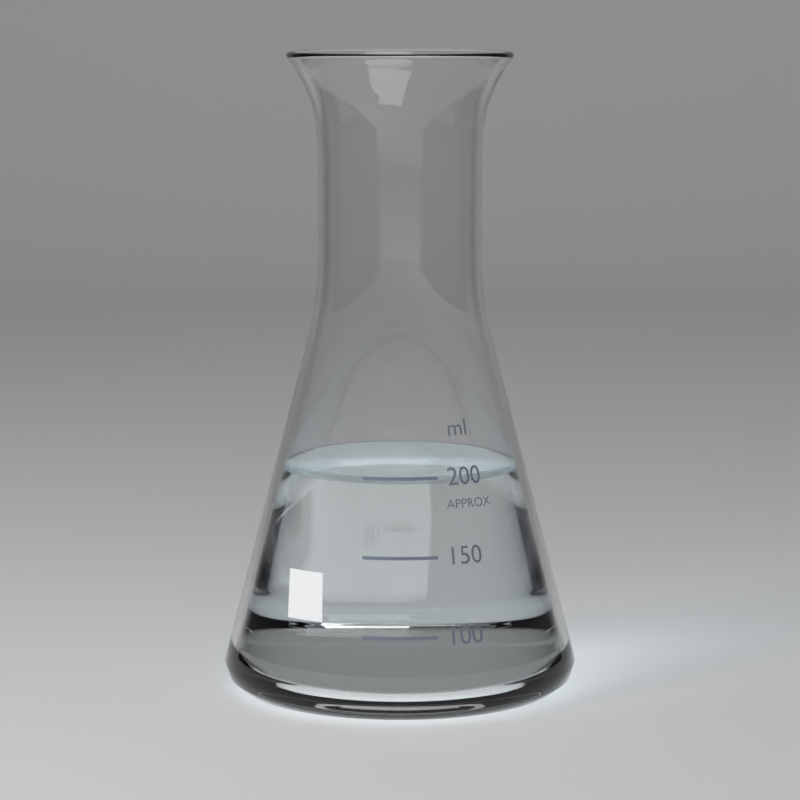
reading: 200 ml
